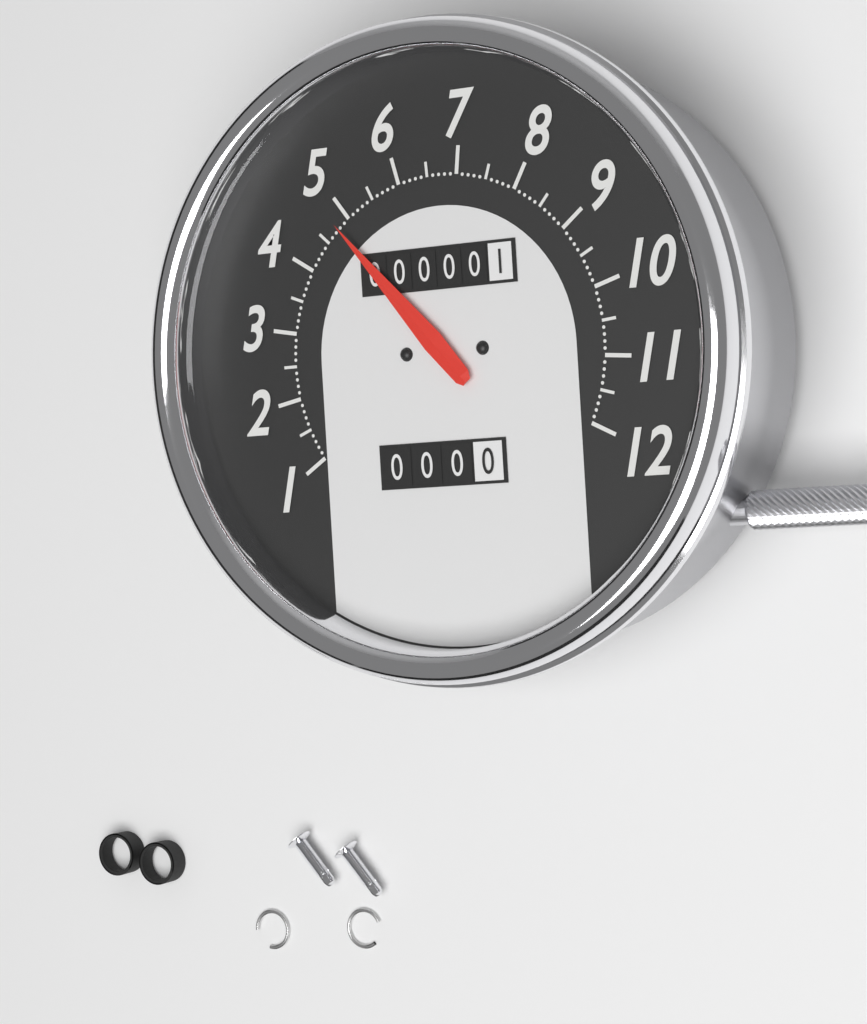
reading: 4.8 (no unit)
